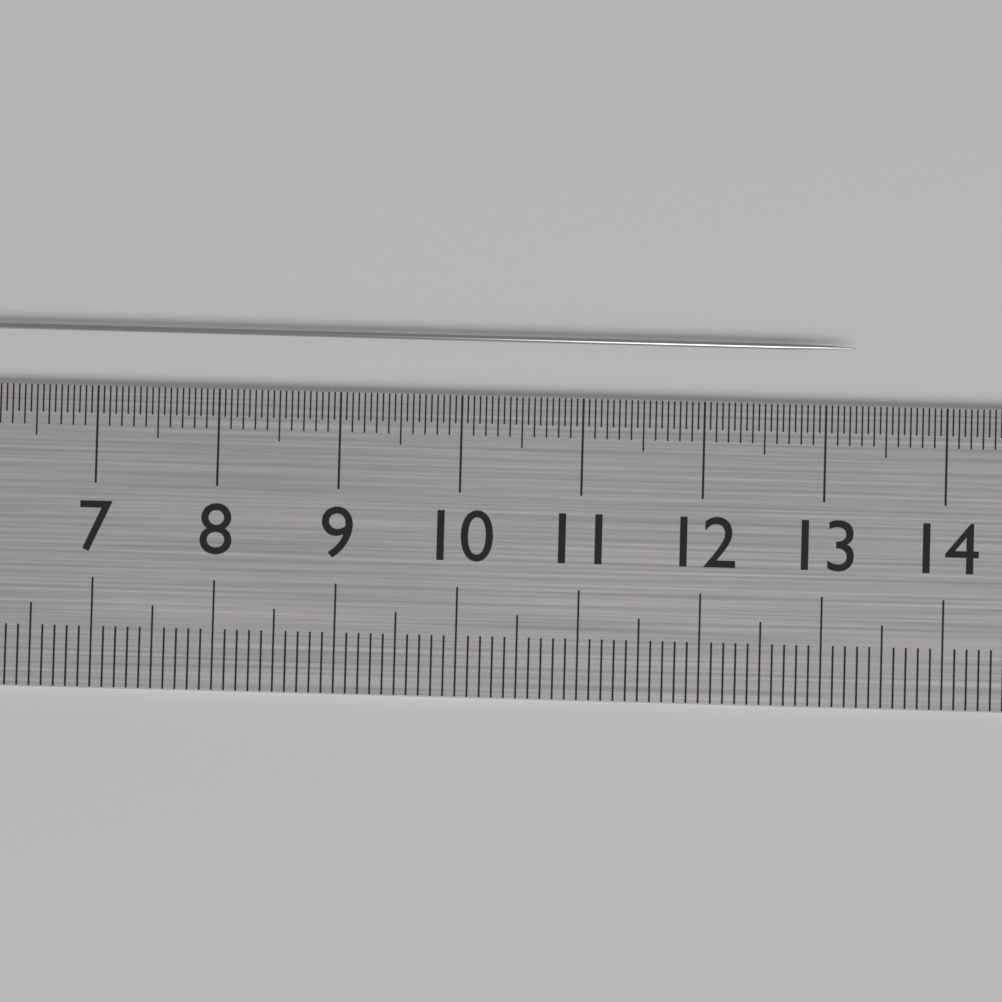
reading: 13.25 cm
